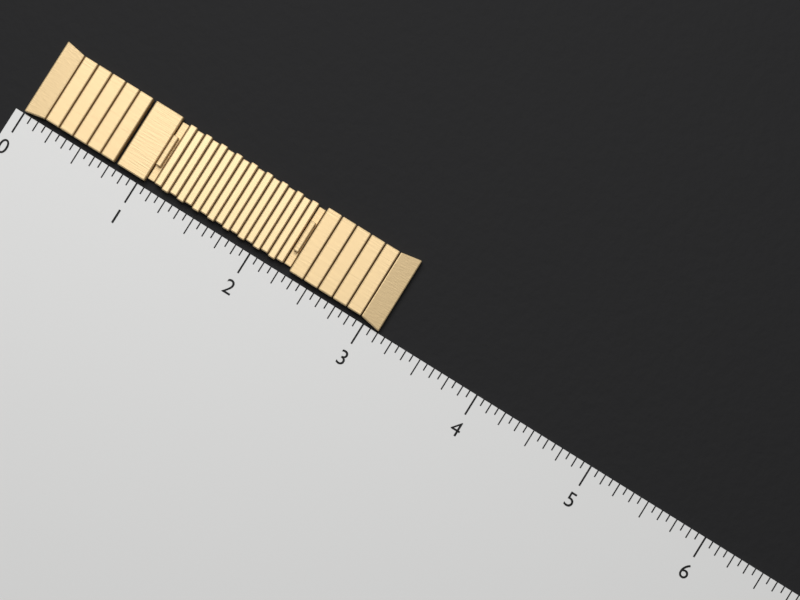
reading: 3.1250 (no unit)
